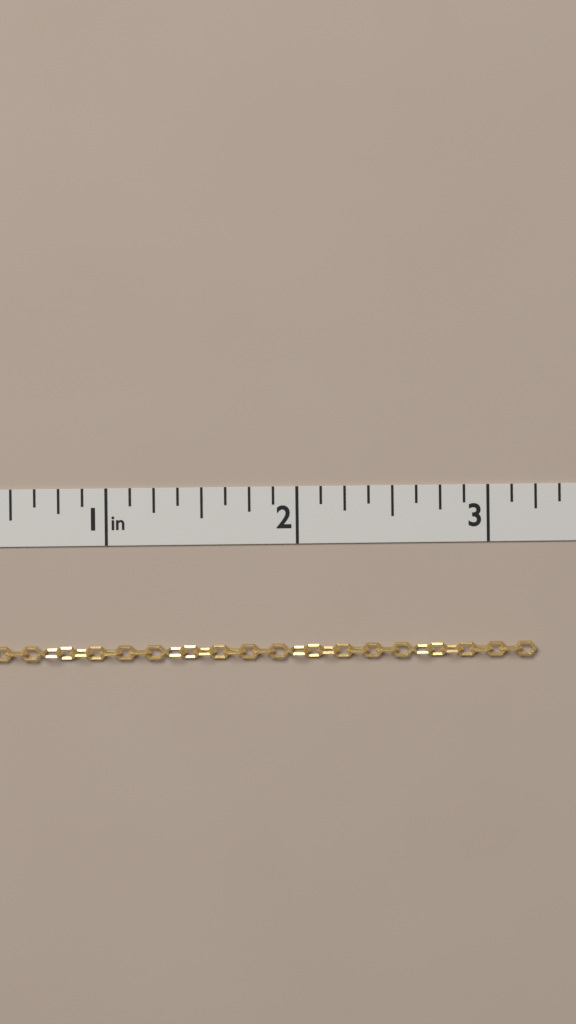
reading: 3.250 in
